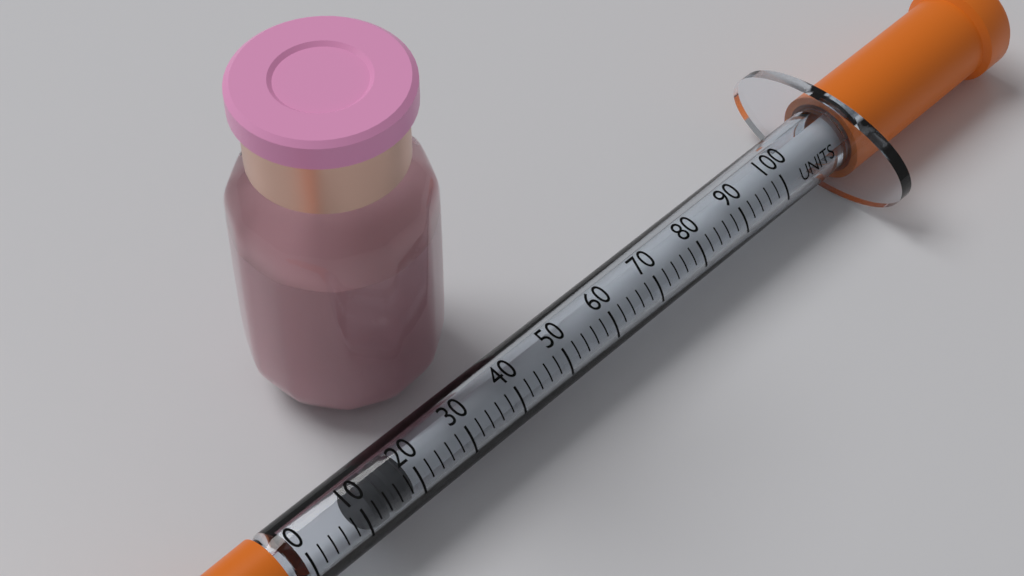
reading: 12 units
